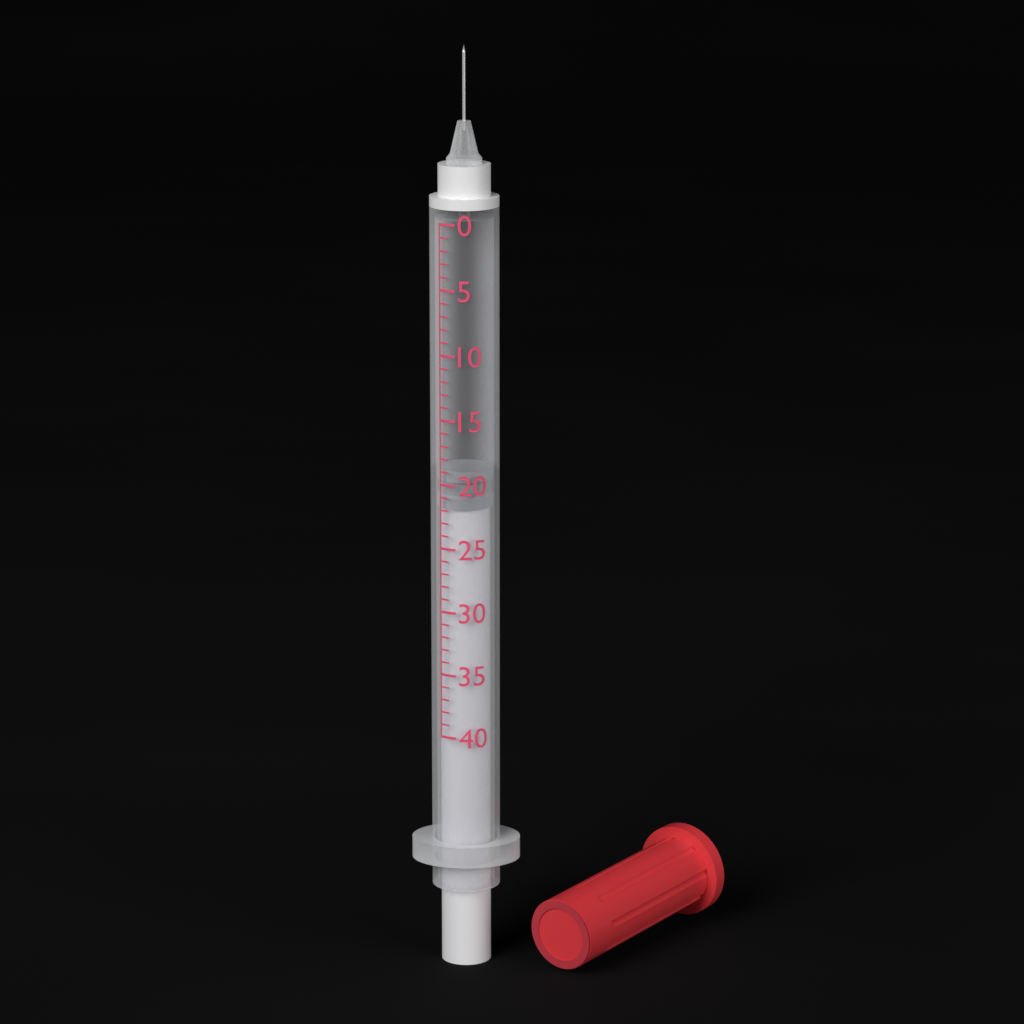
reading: 19 (no unit)
